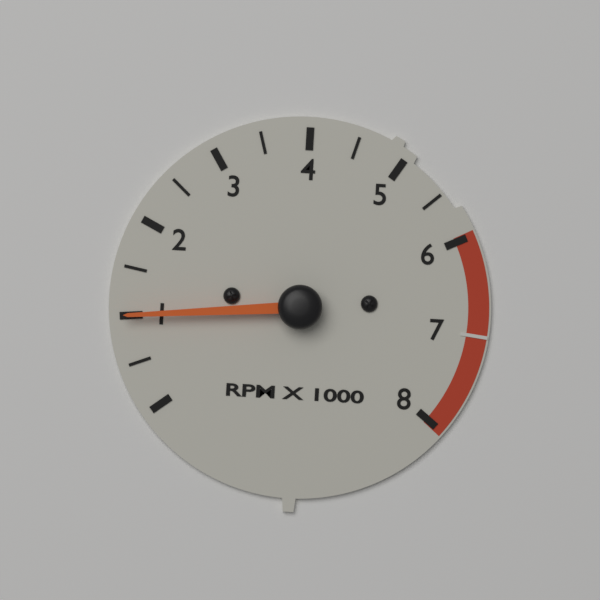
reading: 1000 RPM
